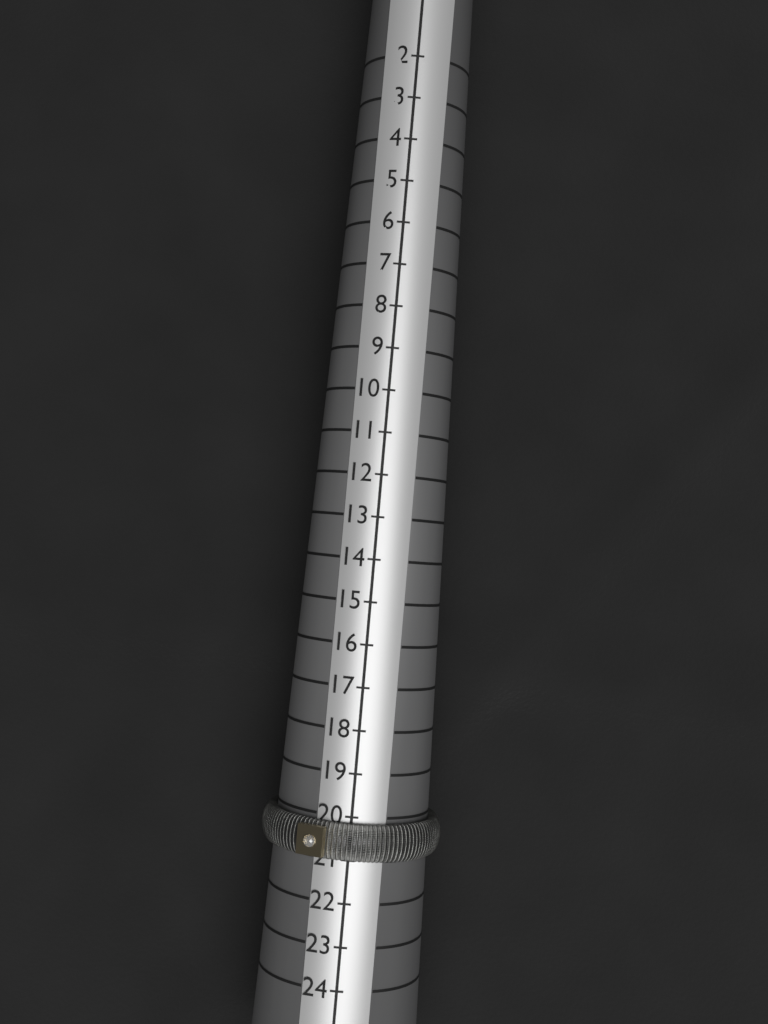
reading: 21 (no unit)
